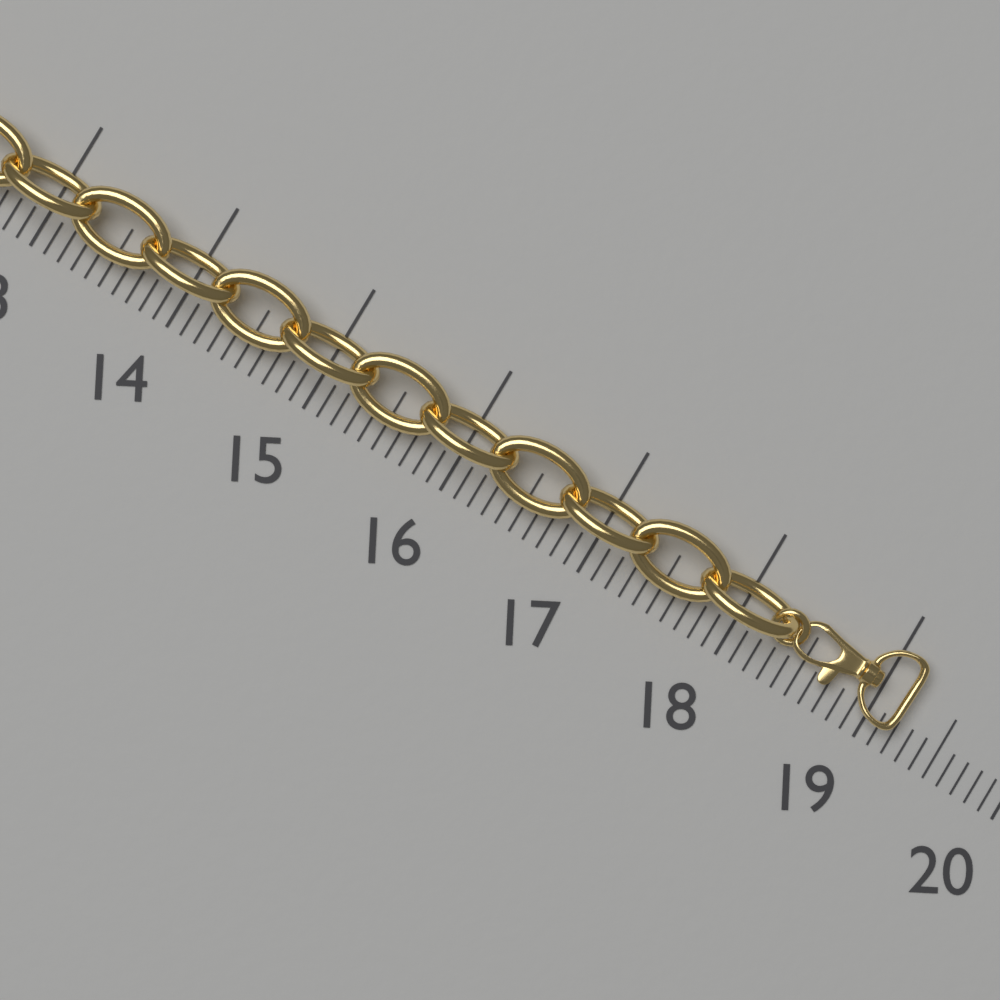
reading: 19.2 (no unit)
